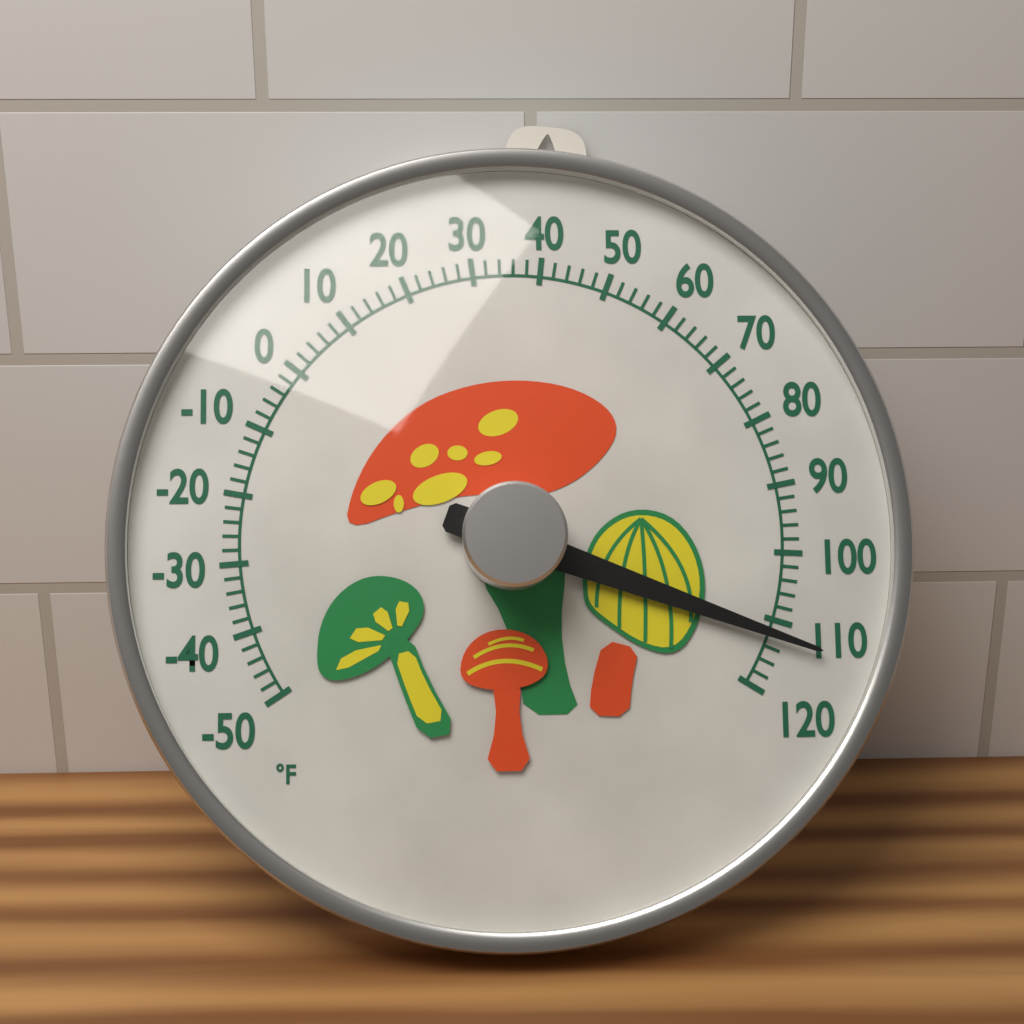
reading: 112 °F
